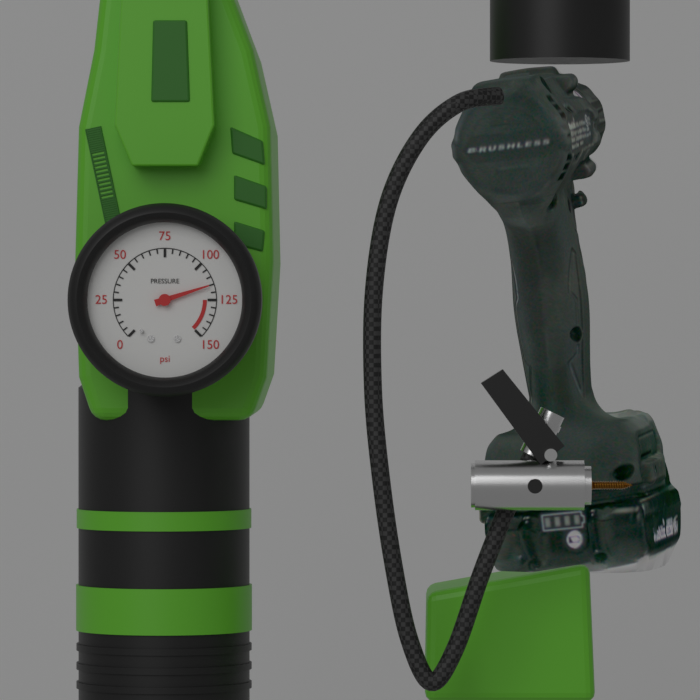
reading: 115 psi
